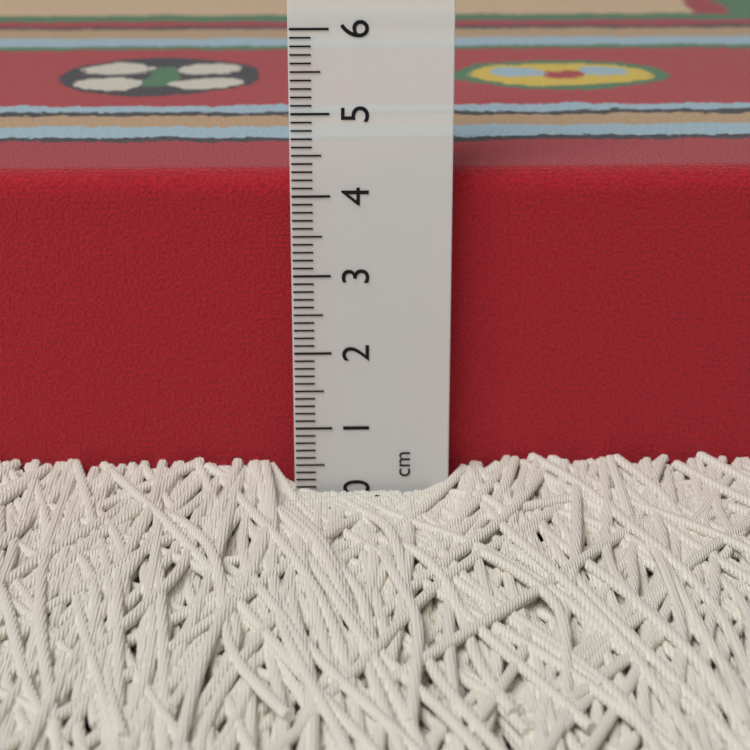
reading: 4.2 cm
